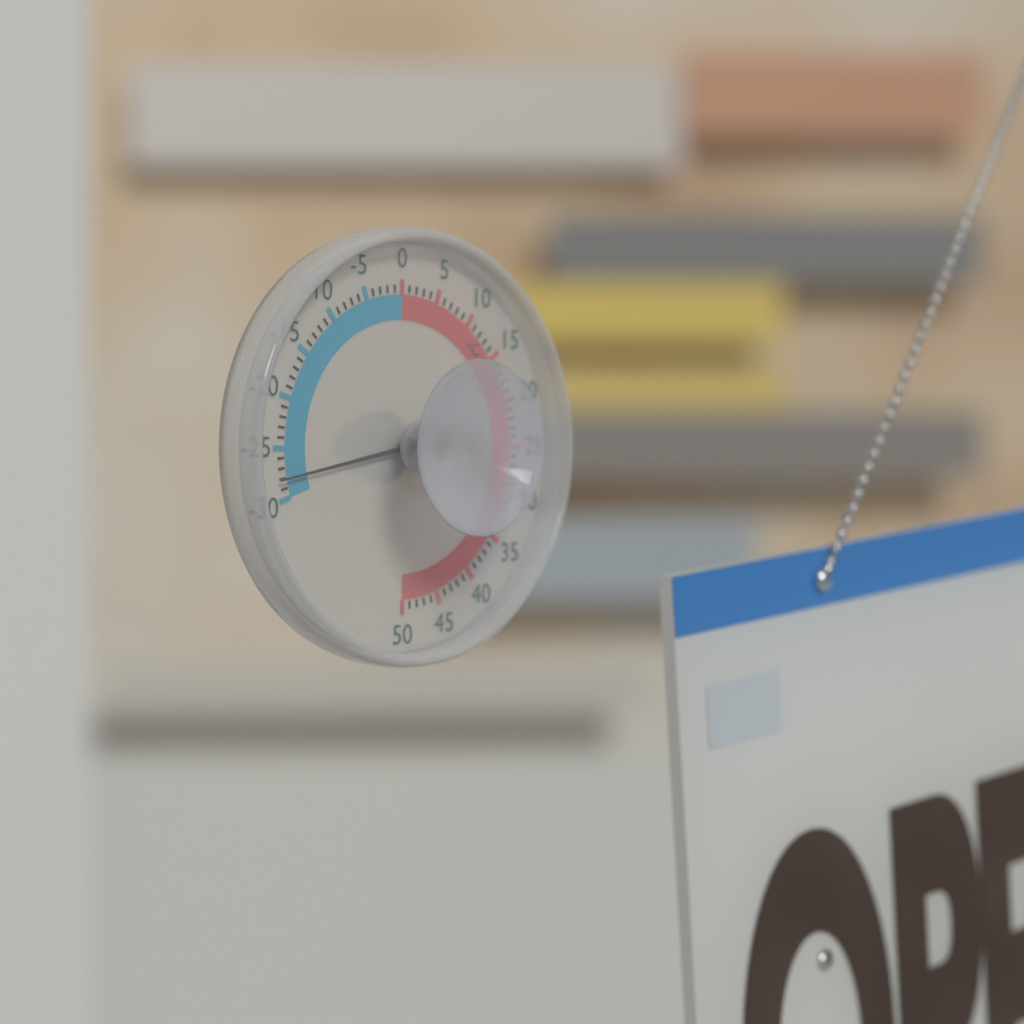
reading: -28 °C
